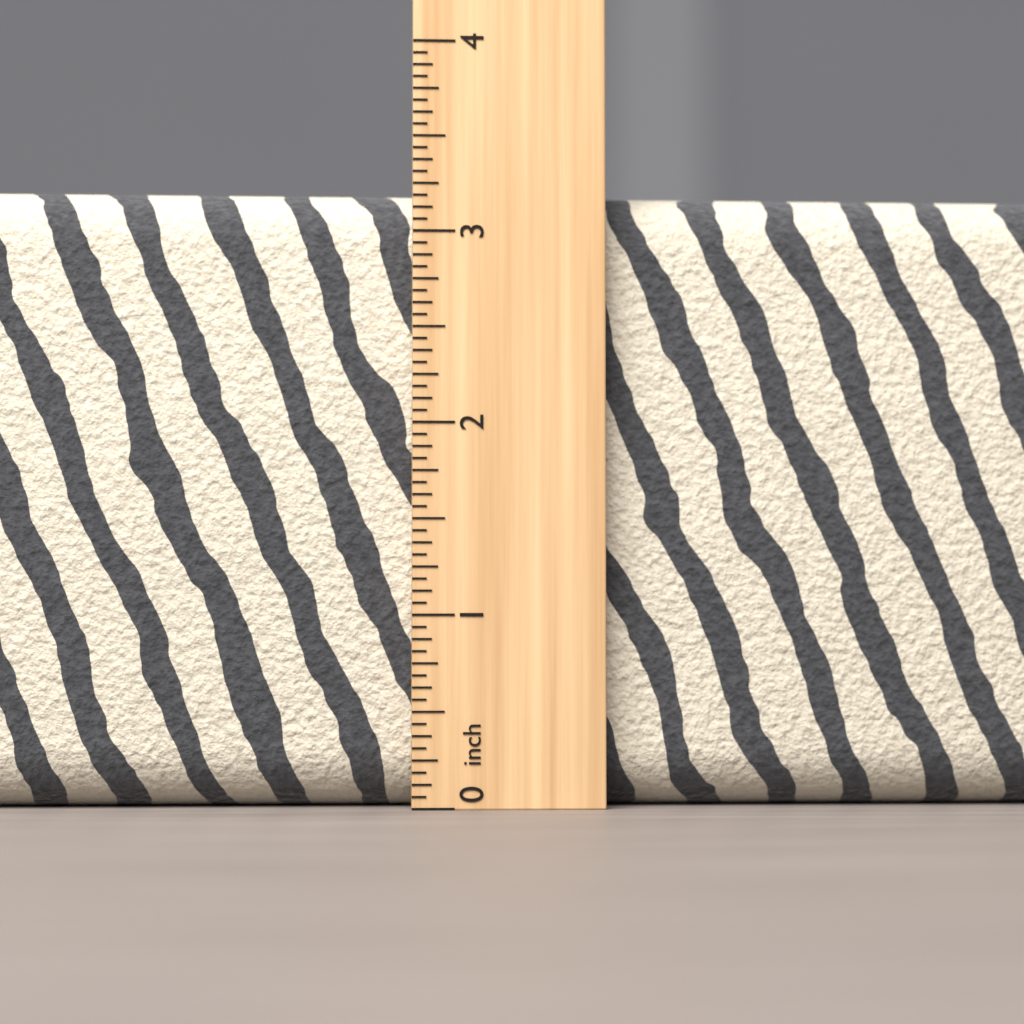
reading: 3.2500 inch
